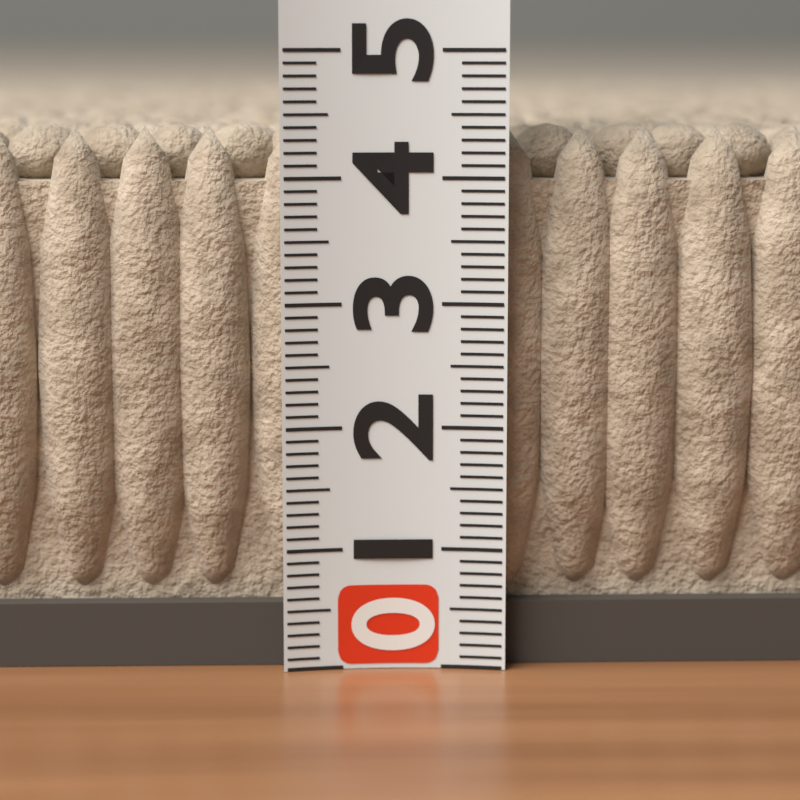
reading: 4.4 (no unit)
